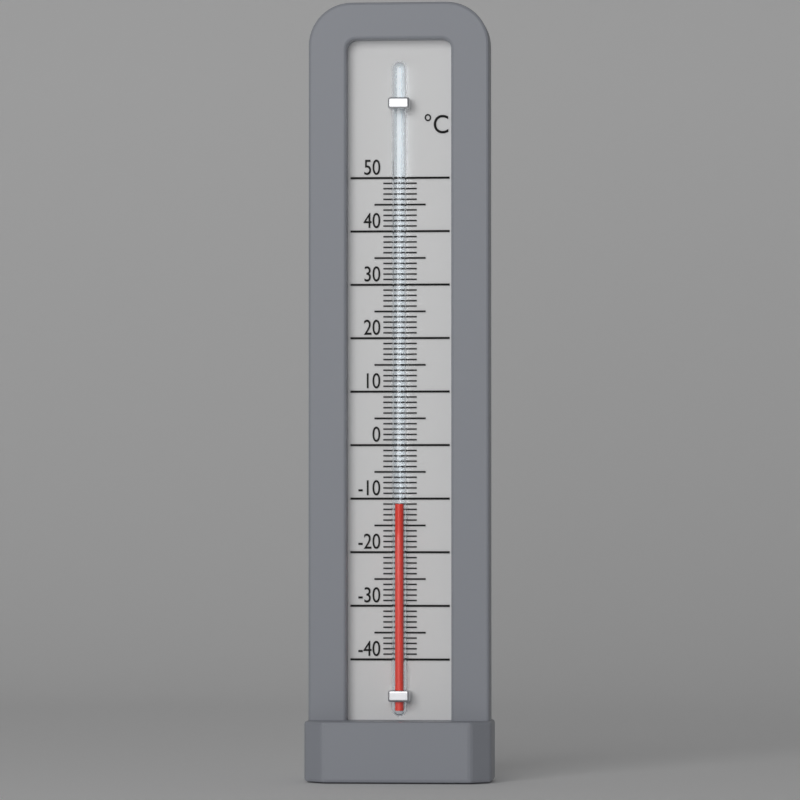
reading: -11 °C
